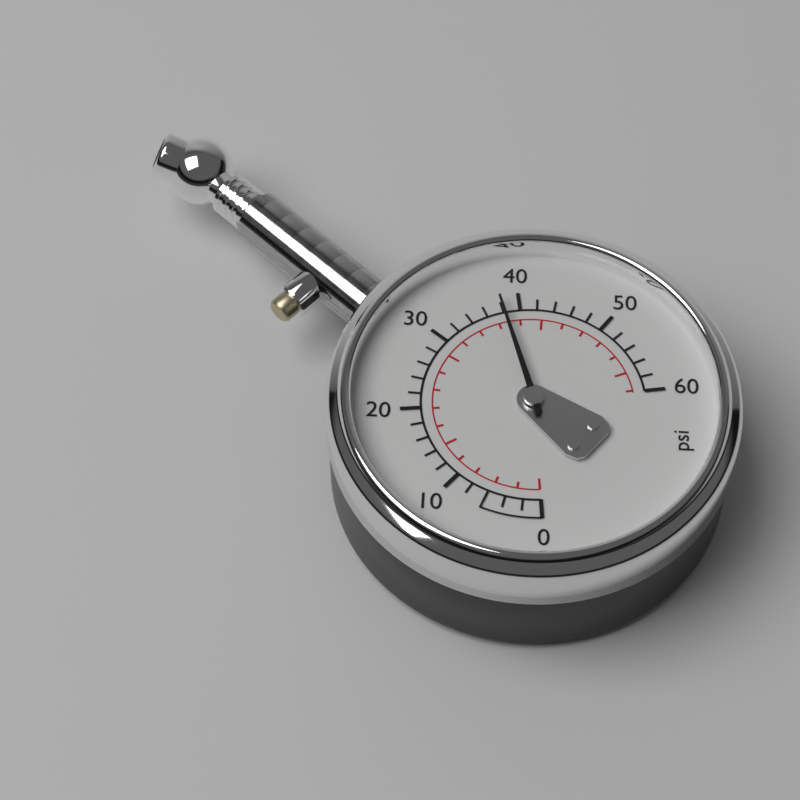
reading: 38 psi
